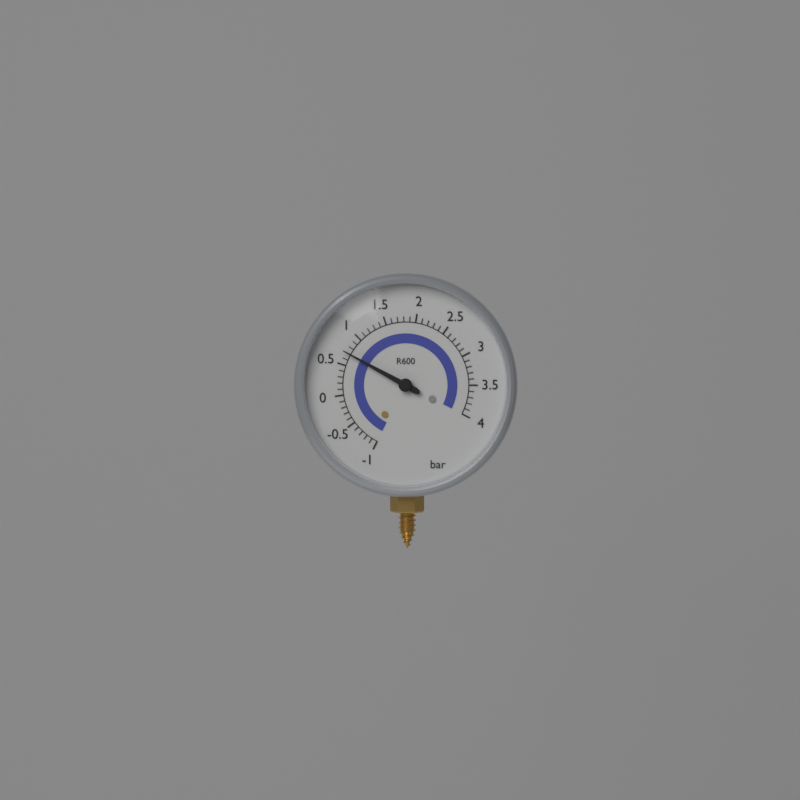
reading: 0.7 bar
